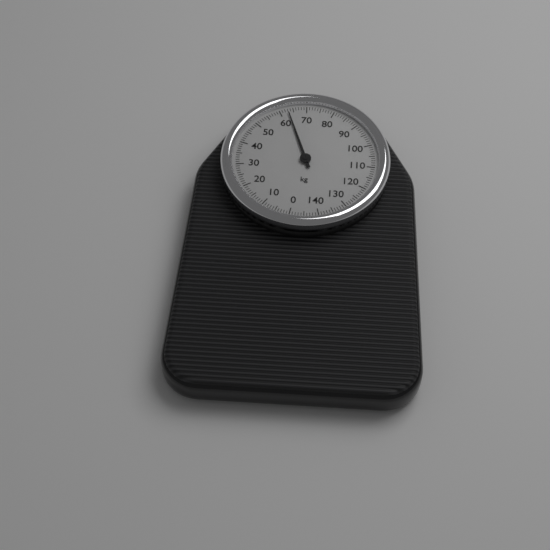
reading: 63 kg
